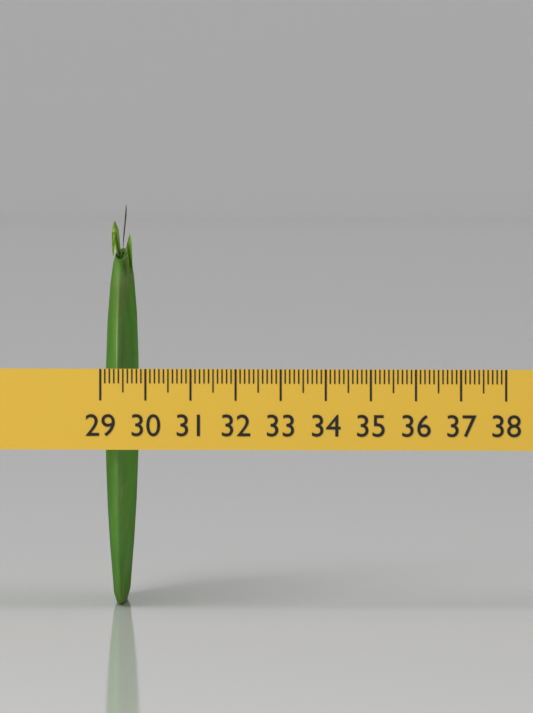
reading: 29.7 (no unit)
